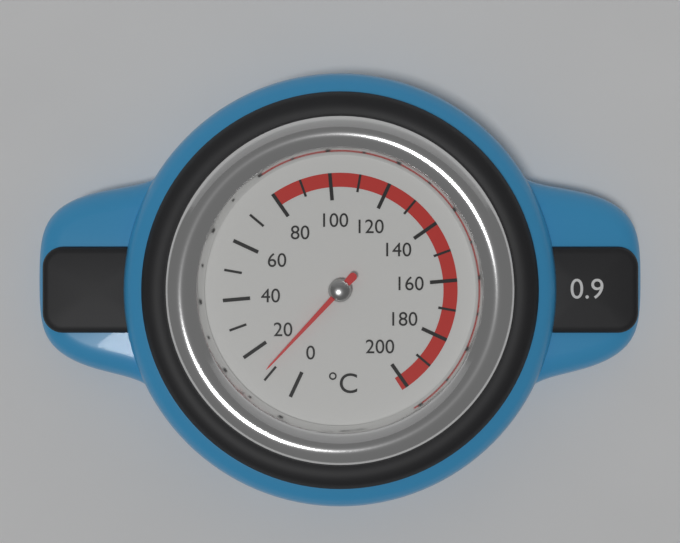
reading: 12 °C
